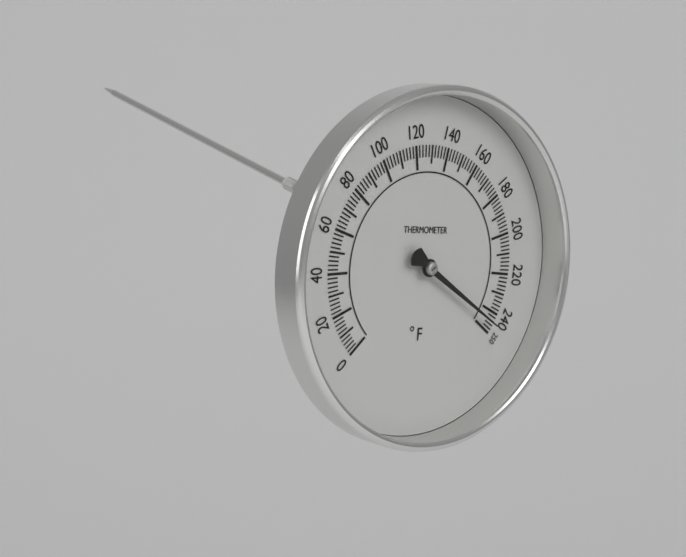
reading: 246 °F
